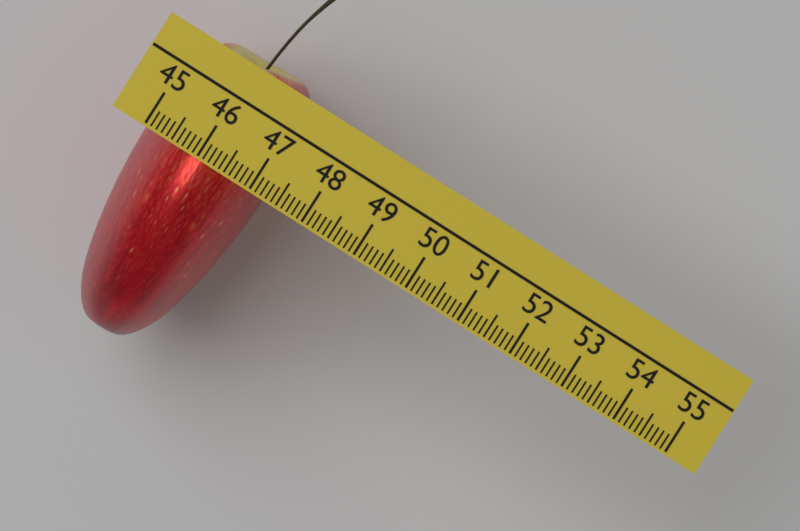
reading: 47.3 (no unit)
